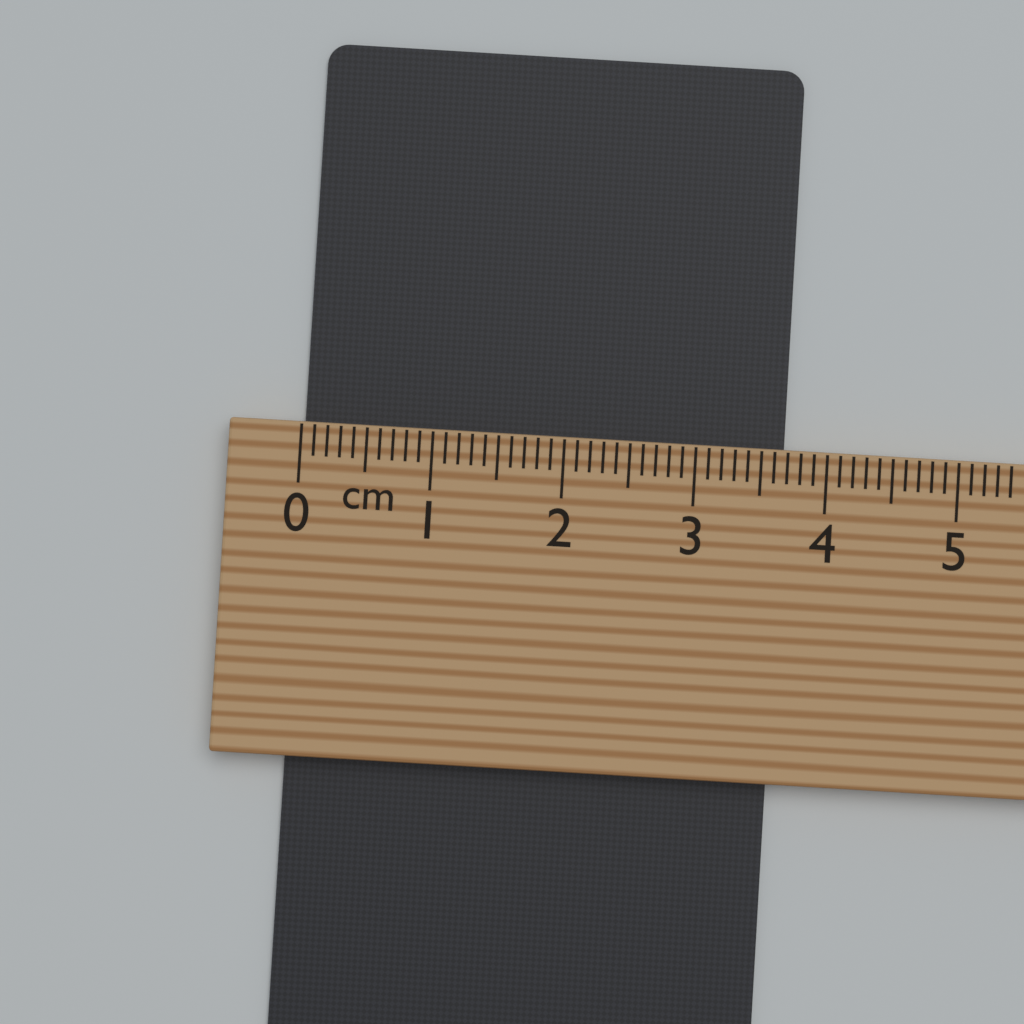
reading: 3.7 cm
